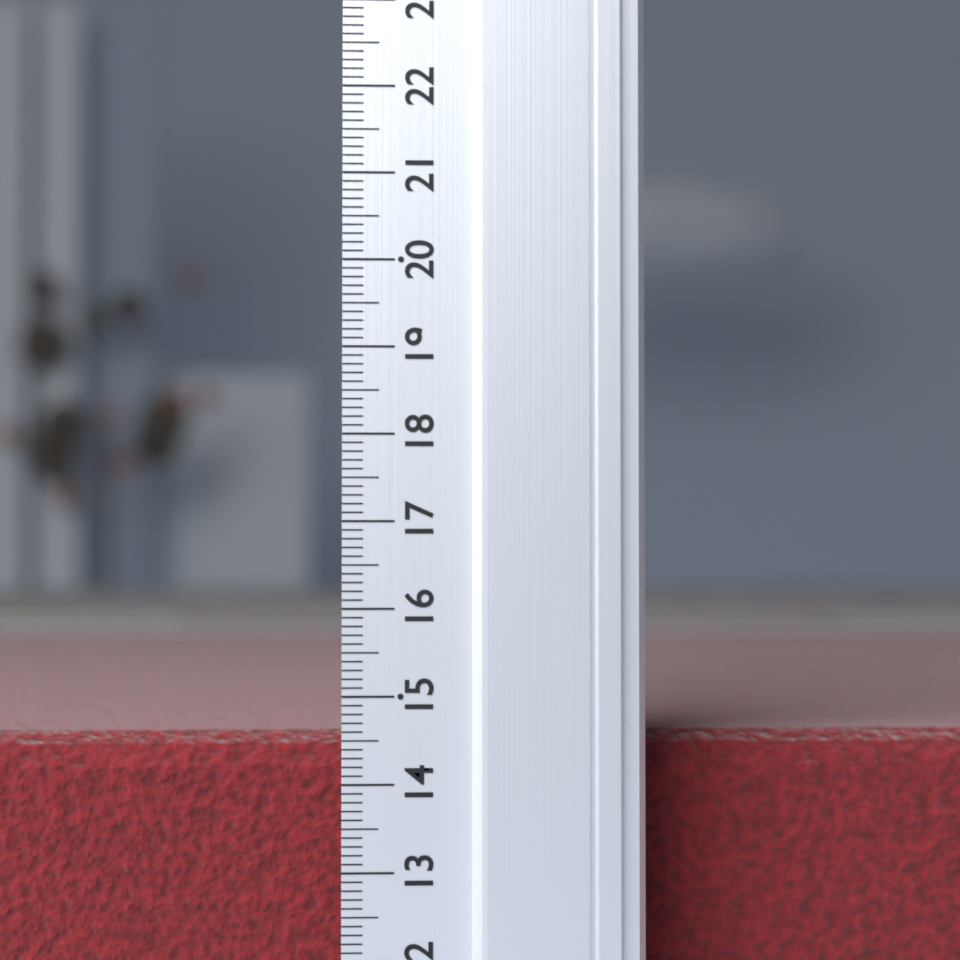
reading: 14.5 (no unit)
